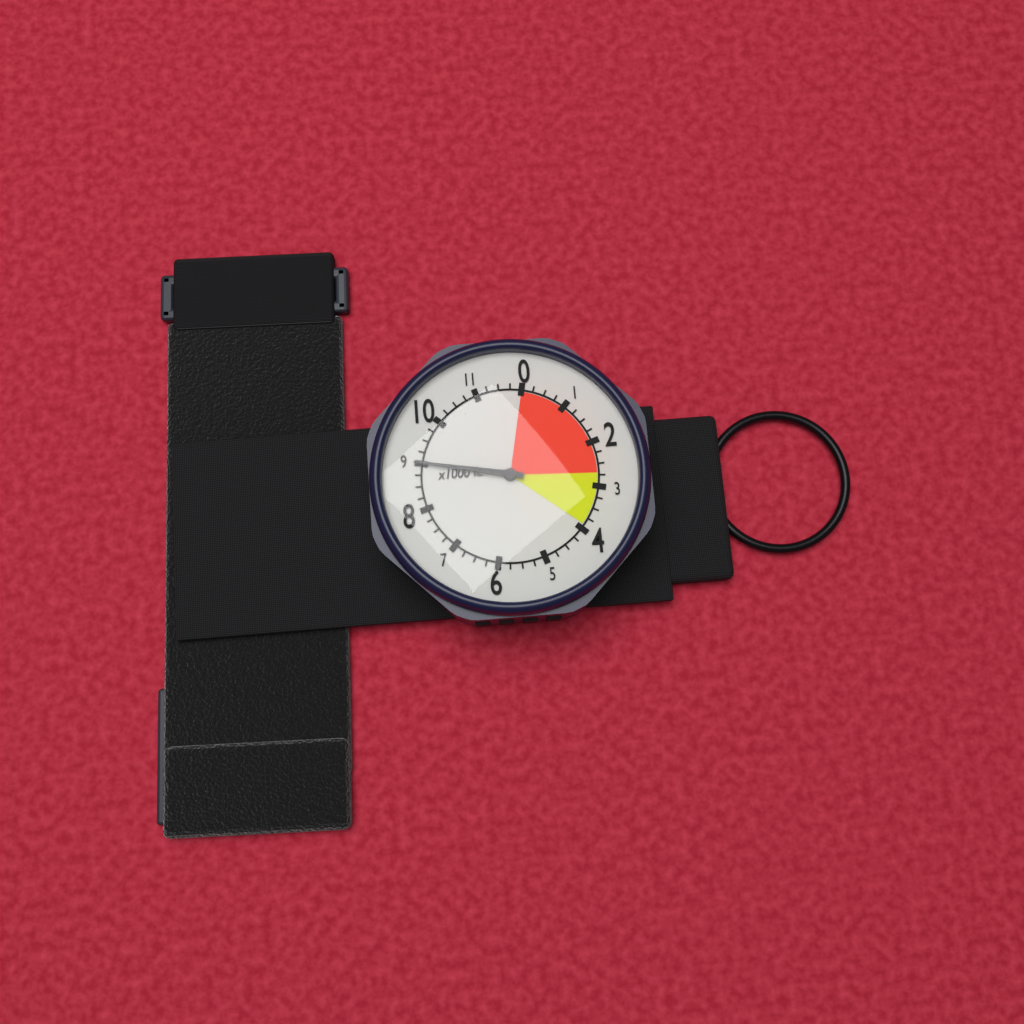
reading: 9000 ft
